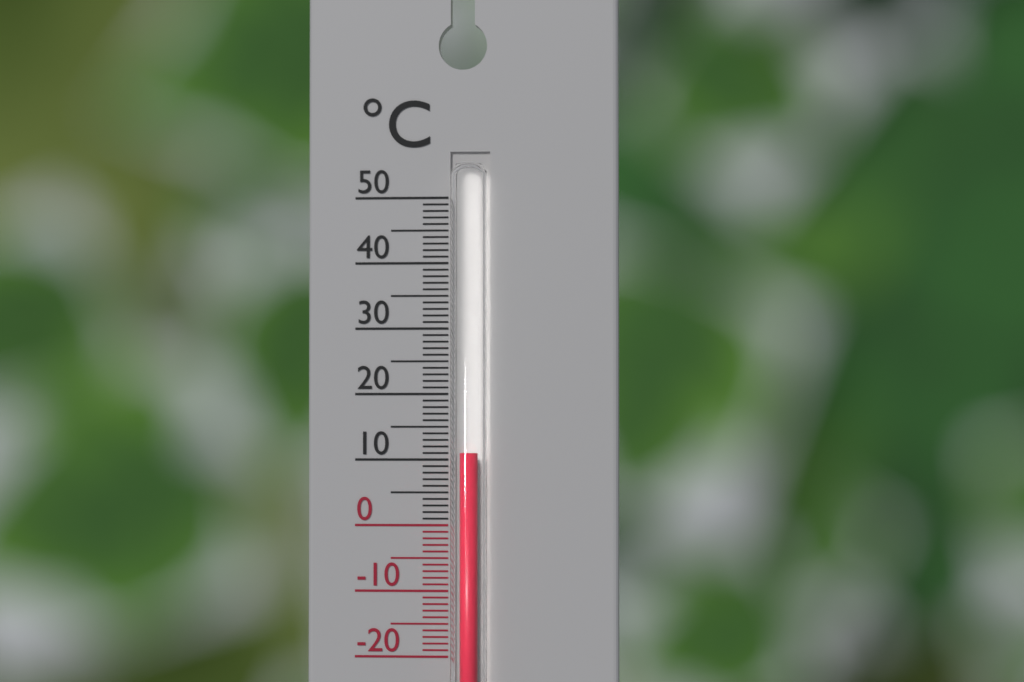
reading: 11 °C
